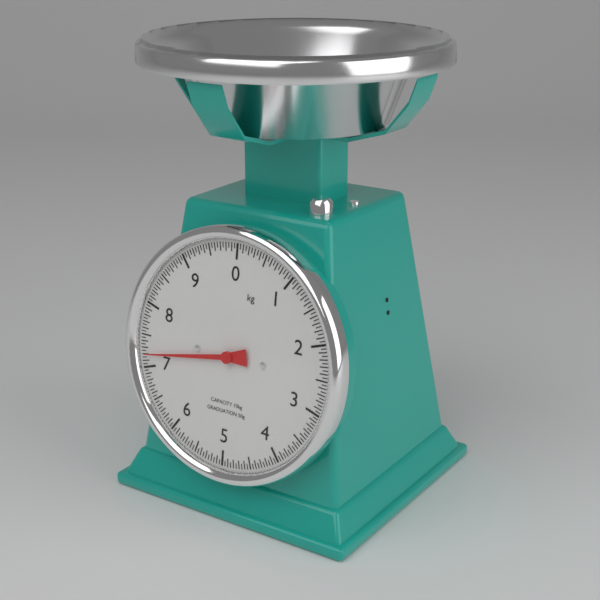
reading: 7.20 kg
